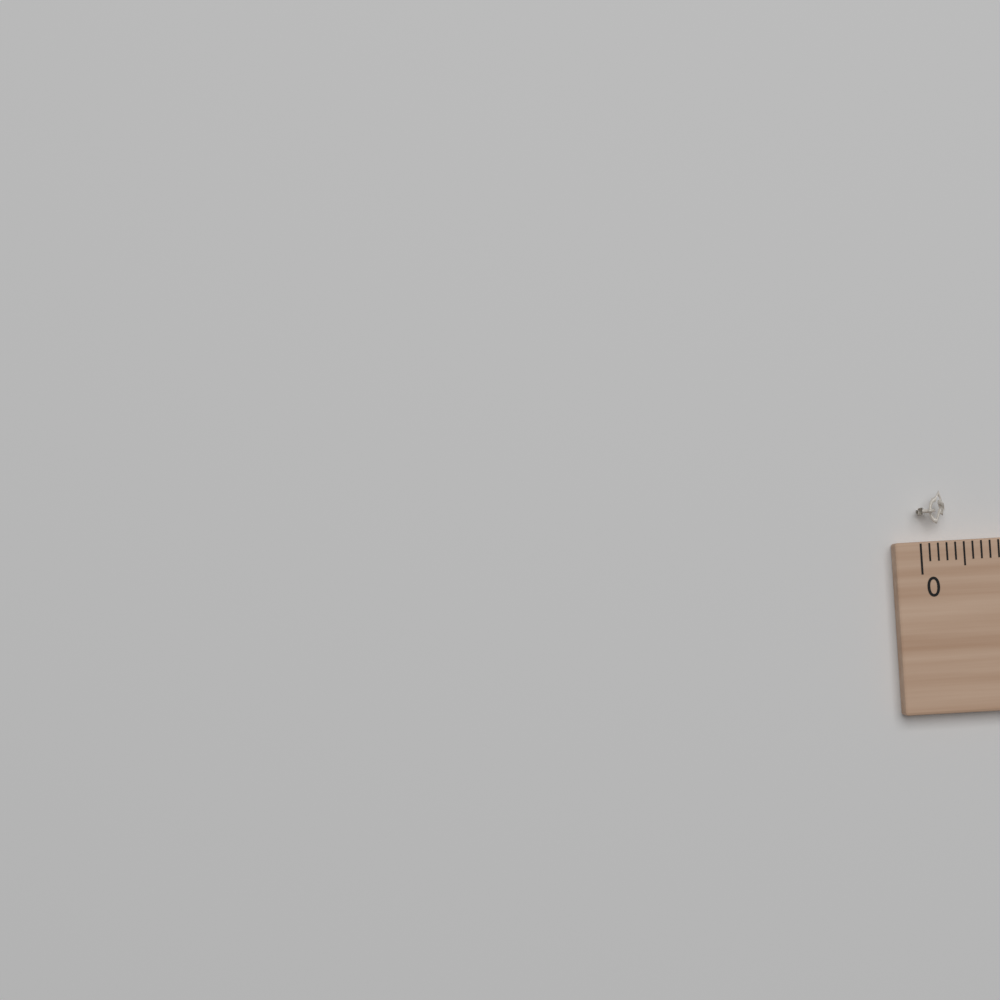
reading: 0.3 cm
